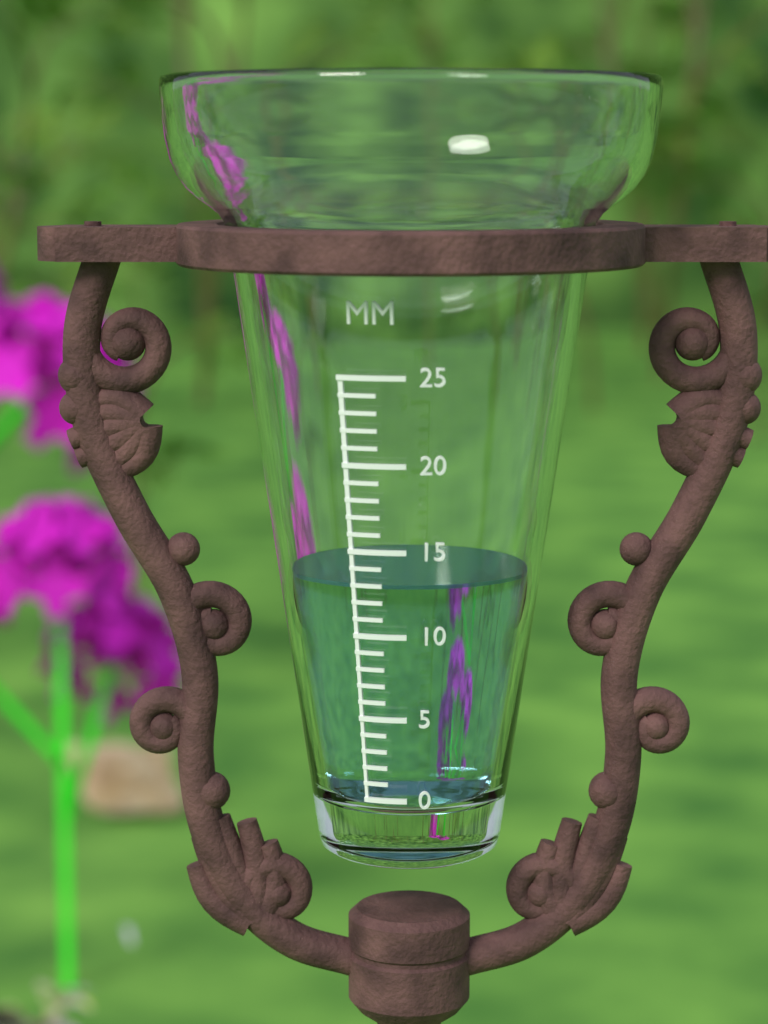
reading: 13 mm
